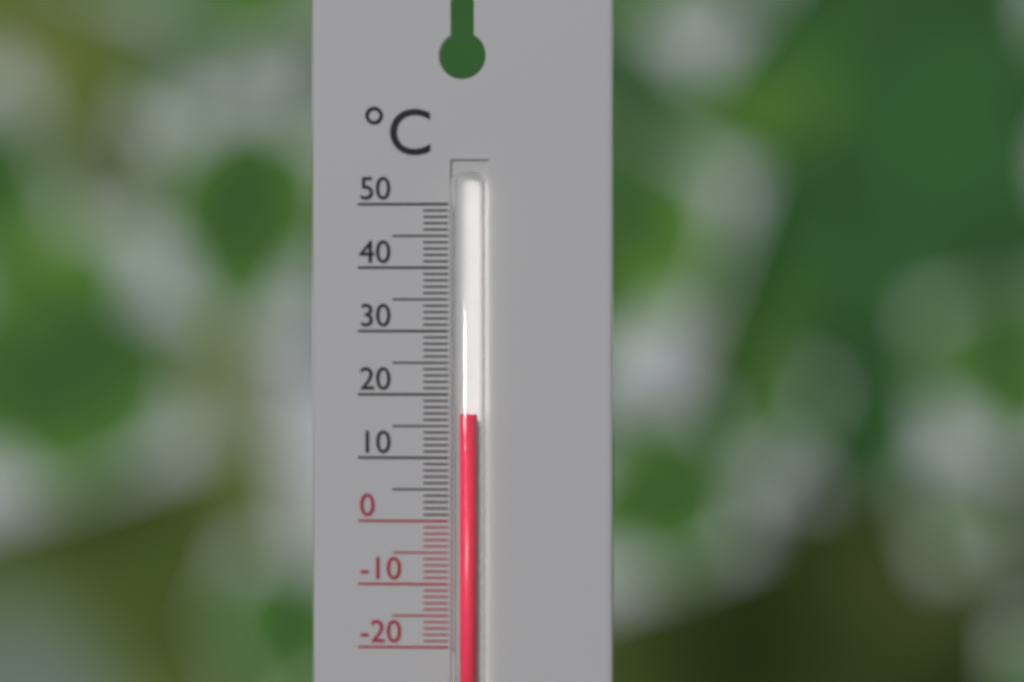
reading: 17 °C
